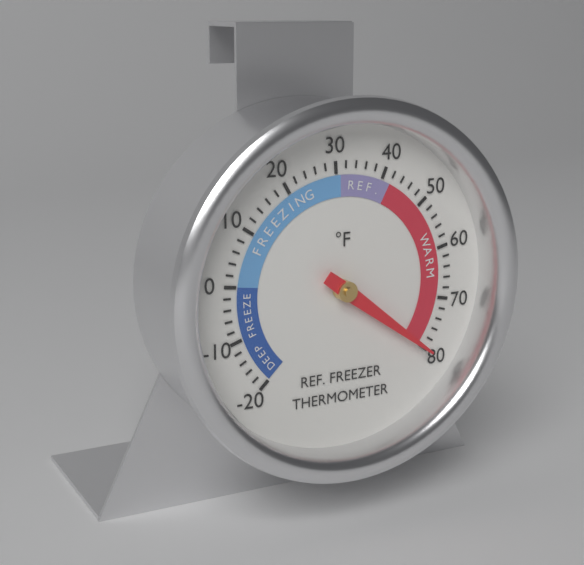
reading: 80 °F
